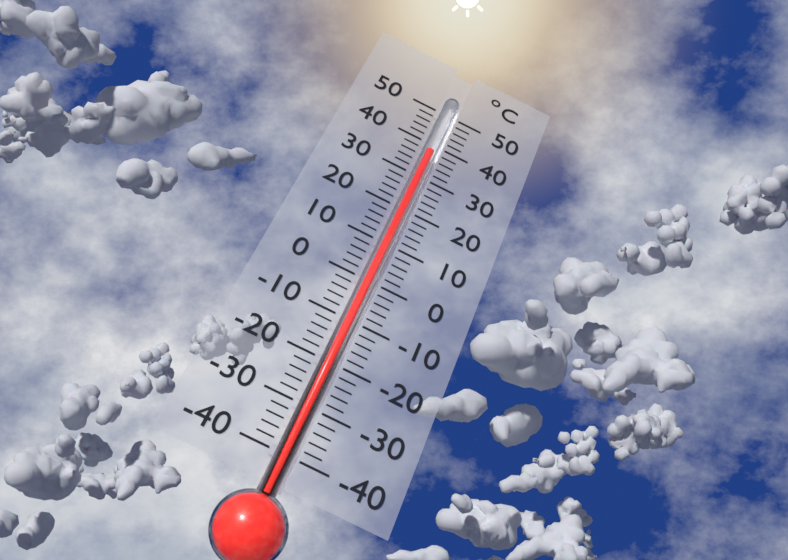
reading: 38 °C
